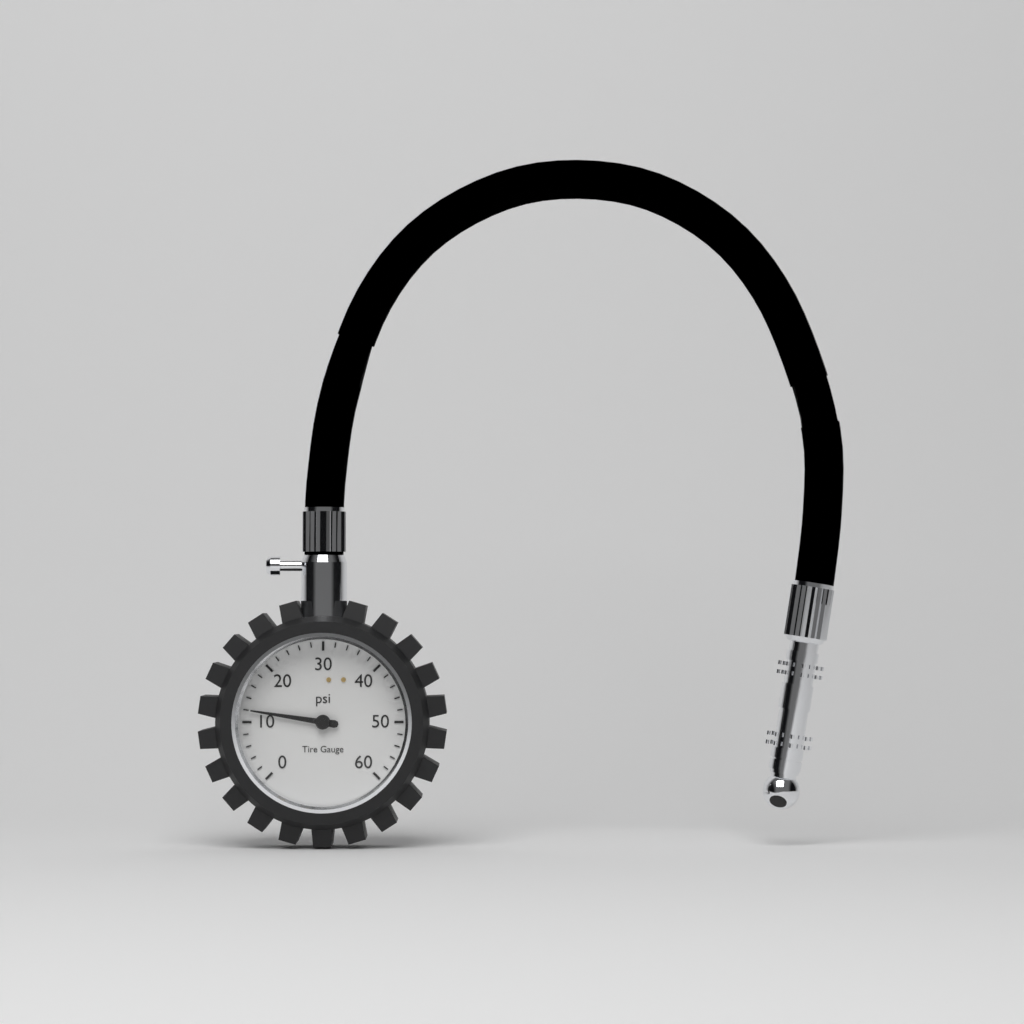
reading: 12 psi
